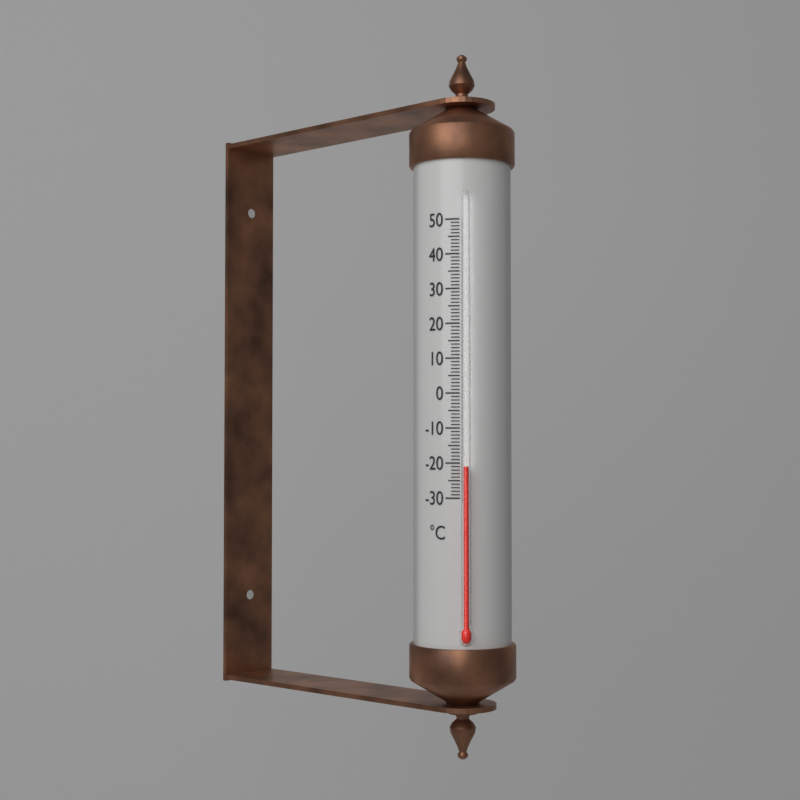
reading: -21 °C
